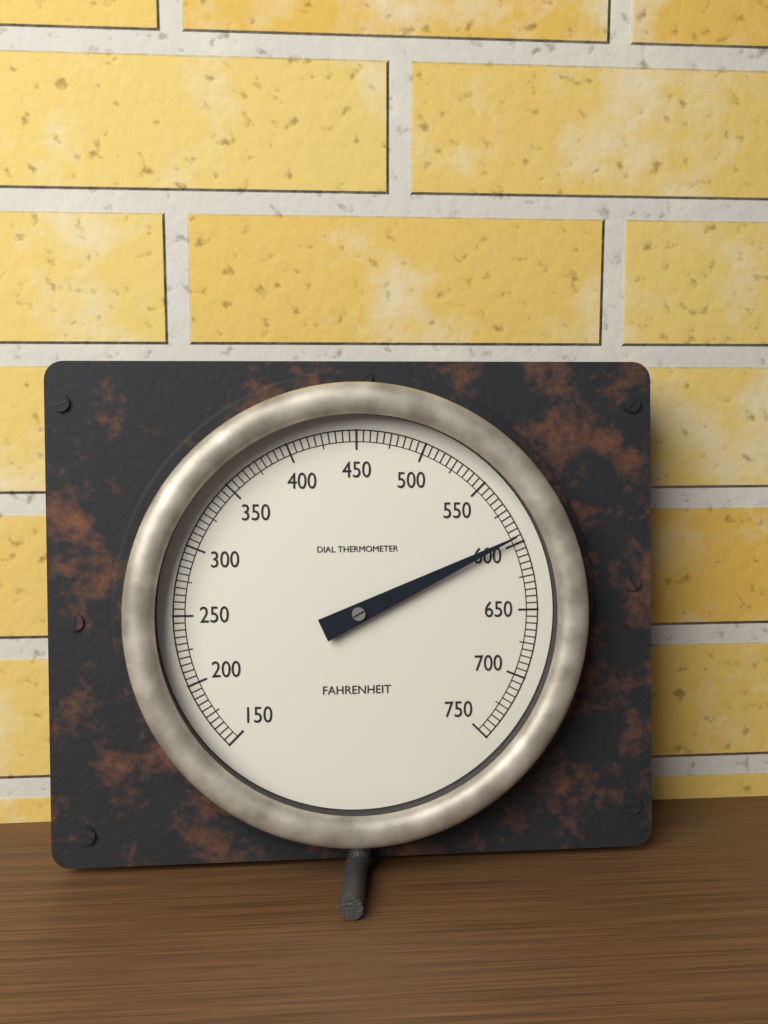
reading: 595 °F
